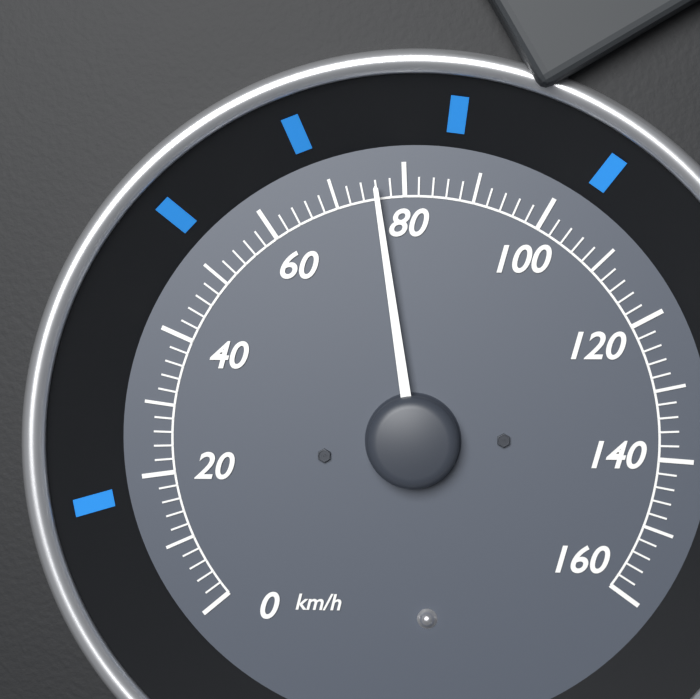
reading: 76 km/h
